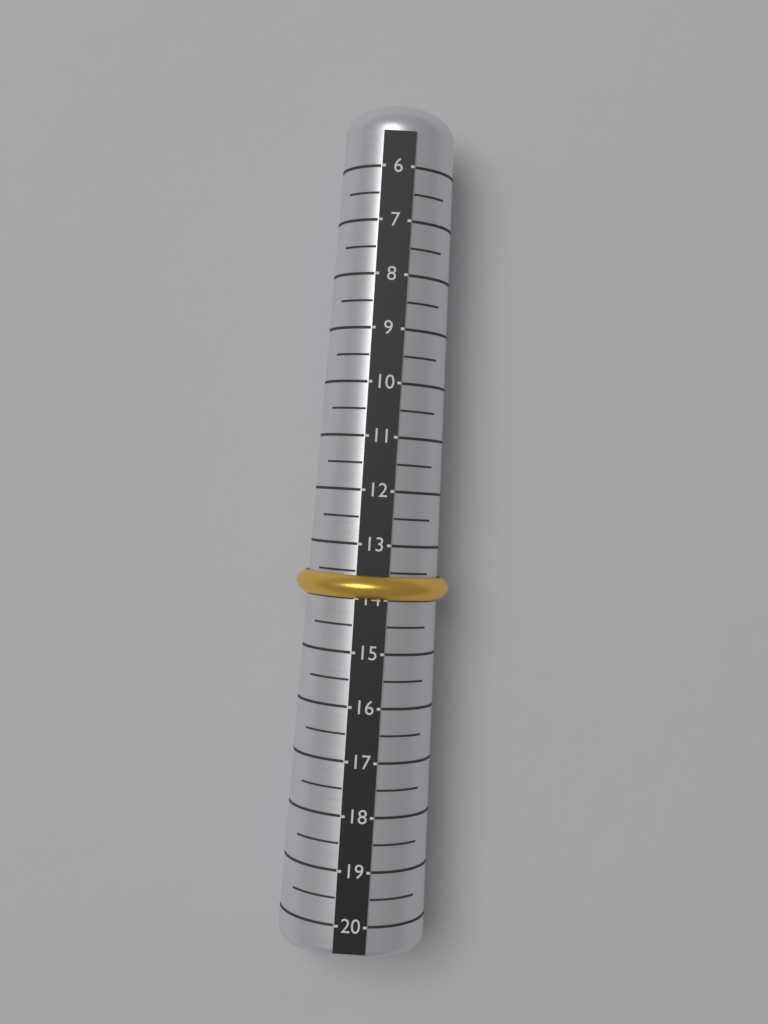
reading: 14.0 (no unit)
